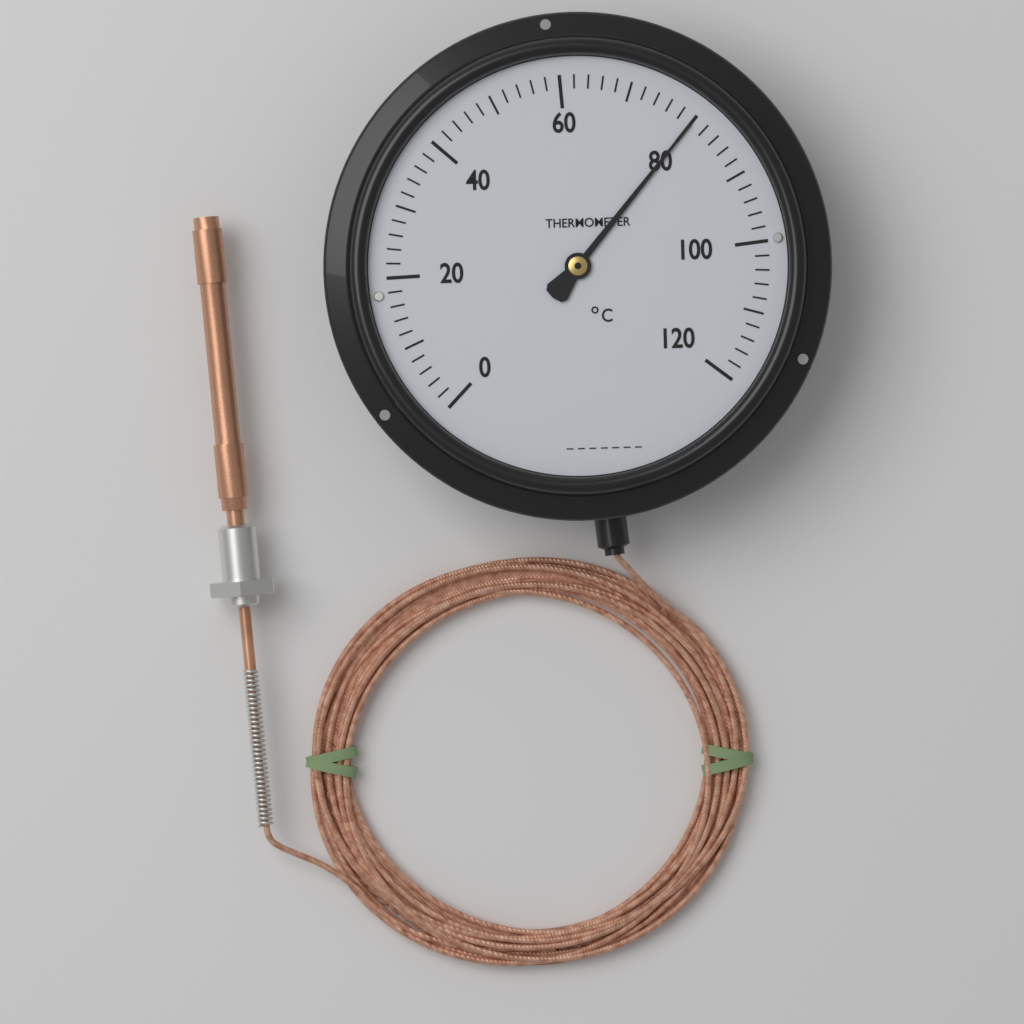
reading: 80 °C
